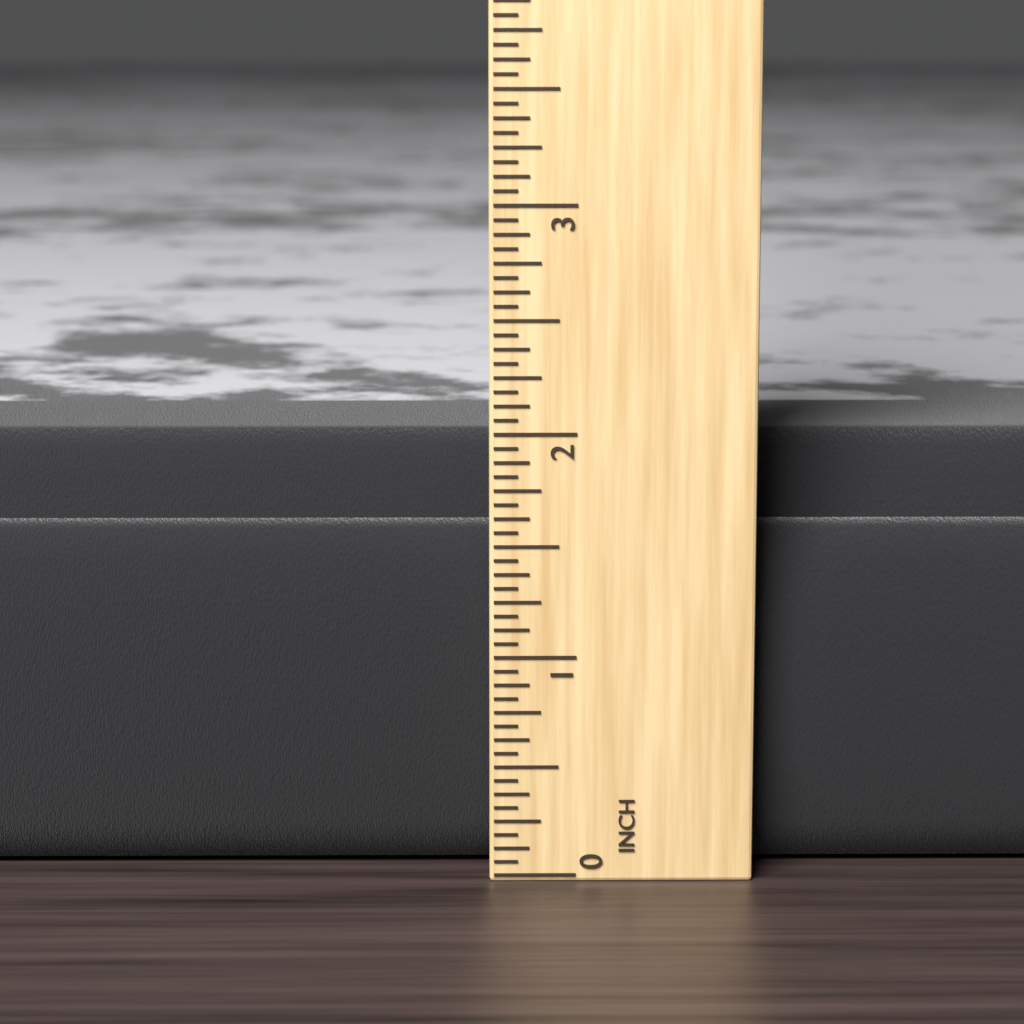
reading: 1.9375 in
